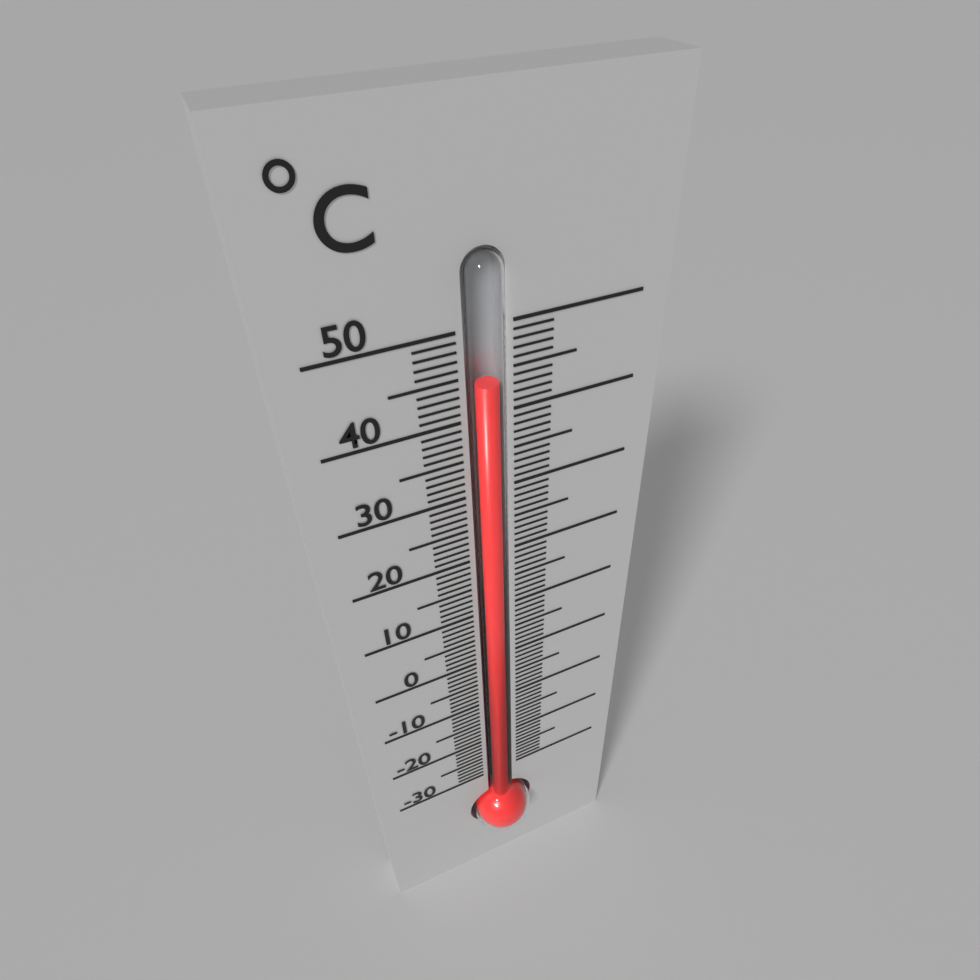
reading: 44 °C
